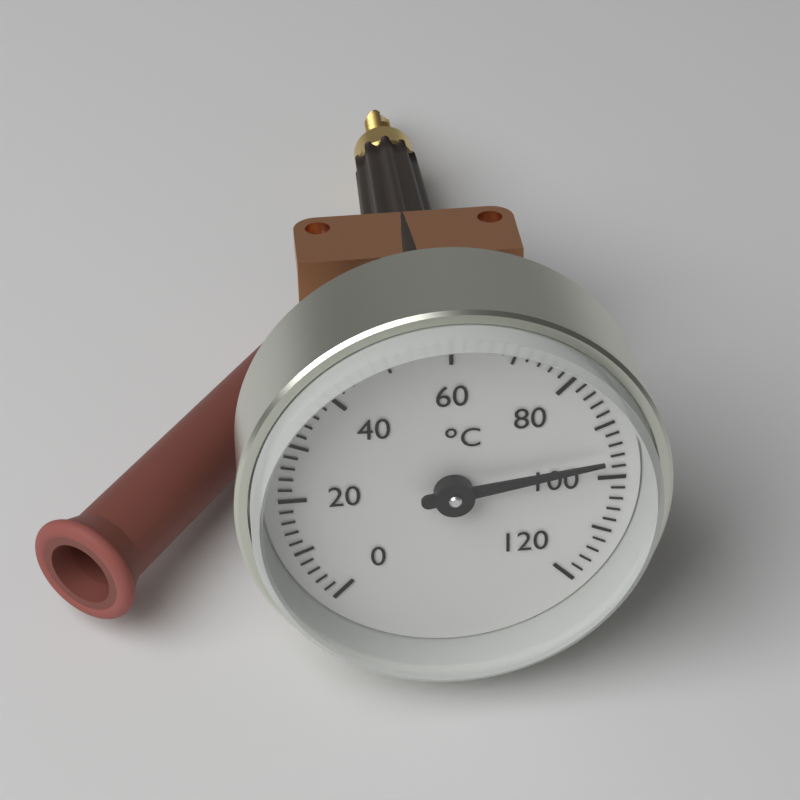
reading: 96 °C
